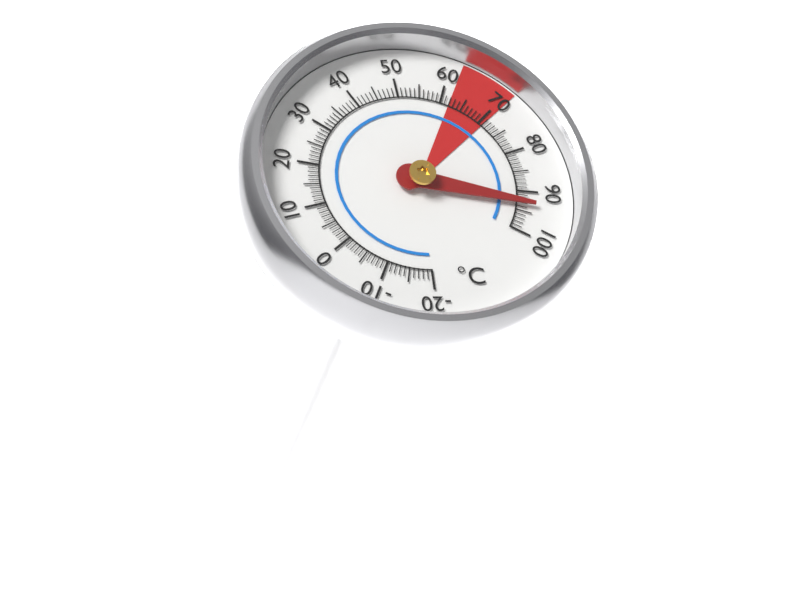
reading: 93 °C
